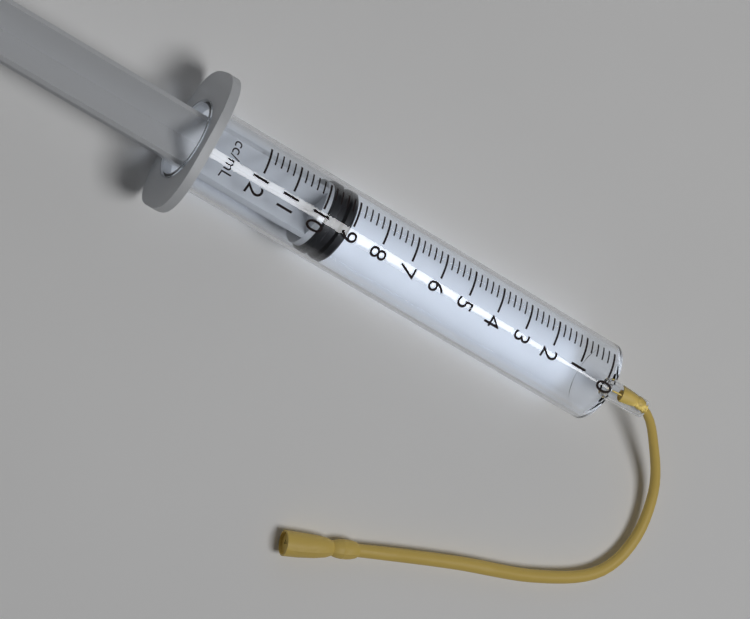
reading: 9.0 ml
